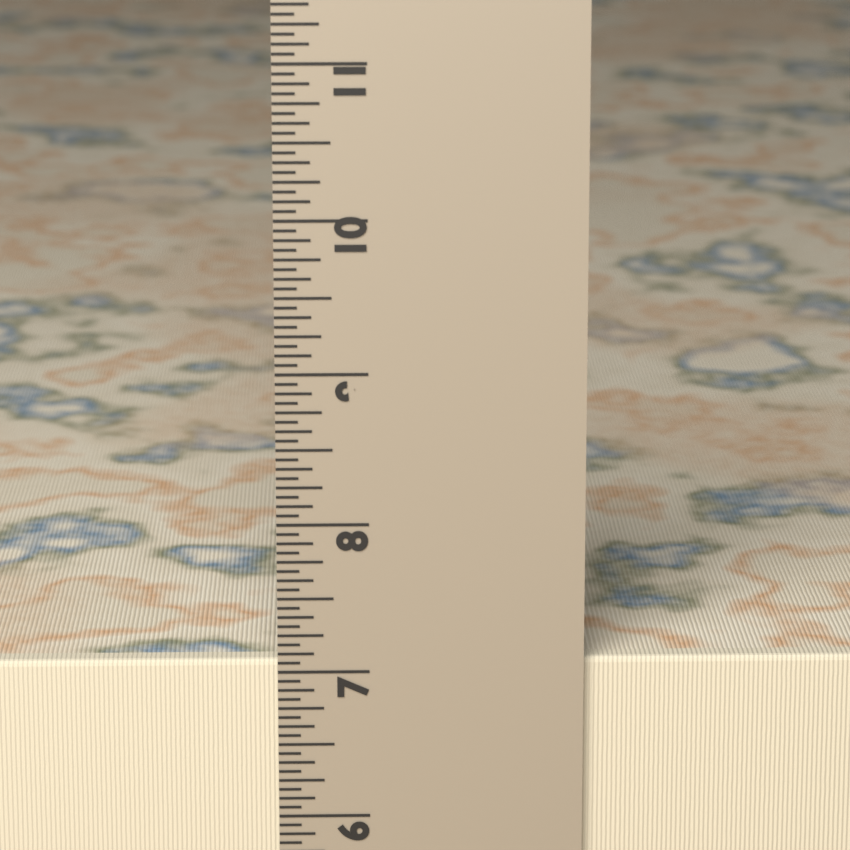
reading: 7.0625 in
